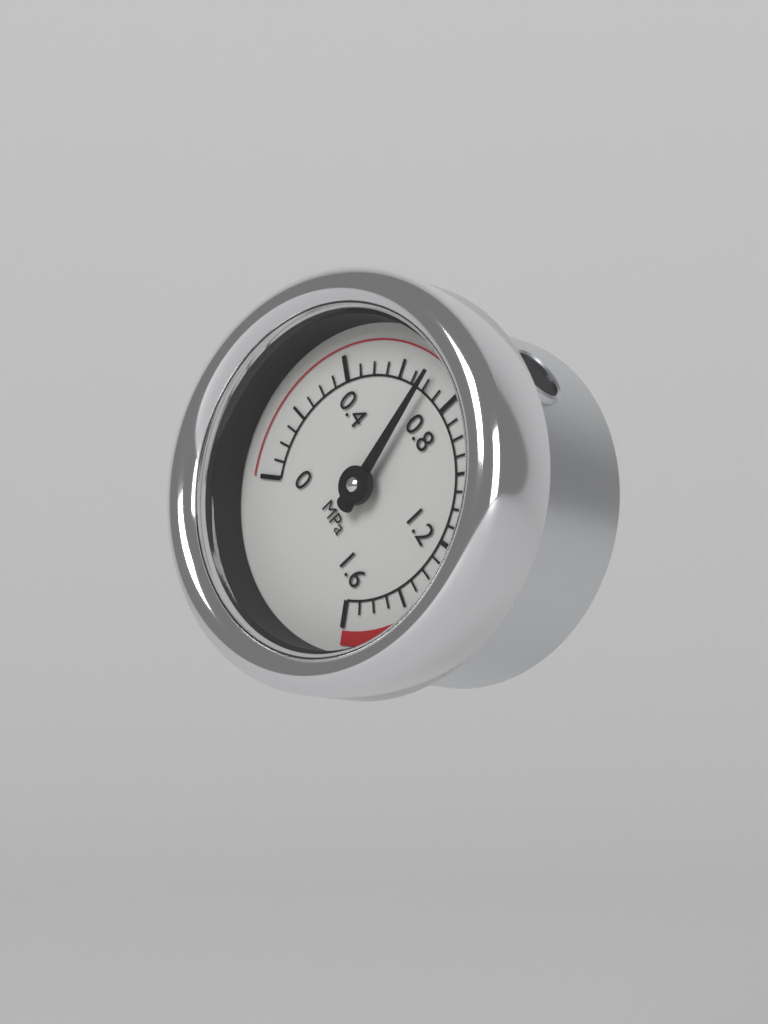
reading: 0.70 MPa
